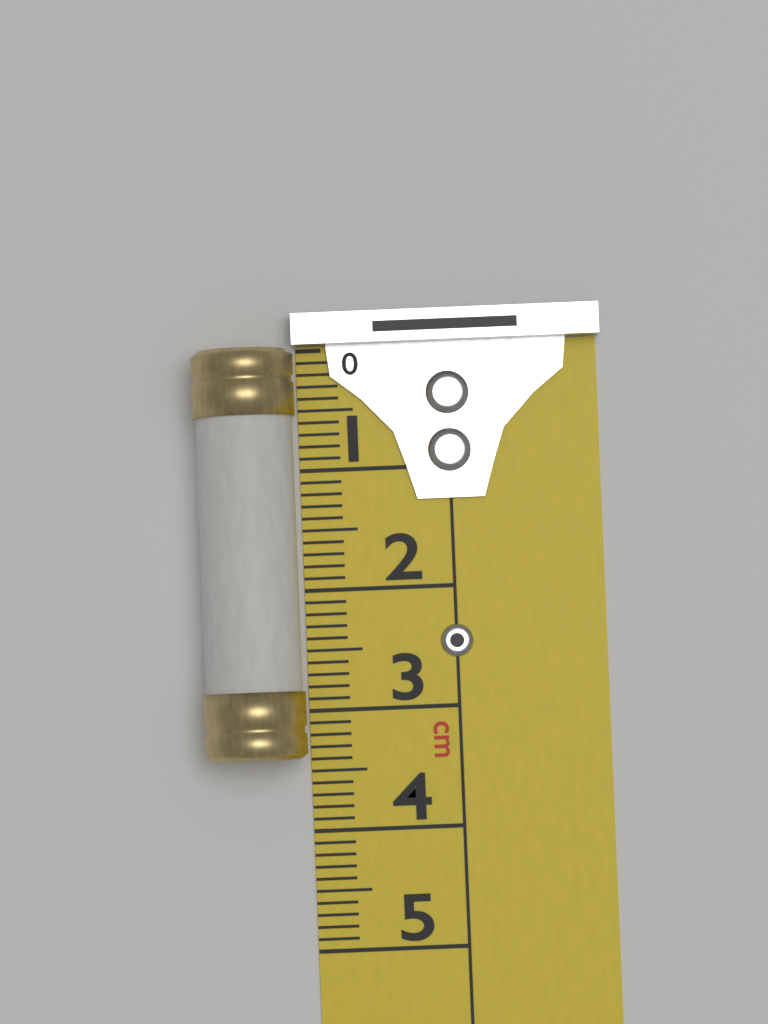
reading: 3.4 cm
